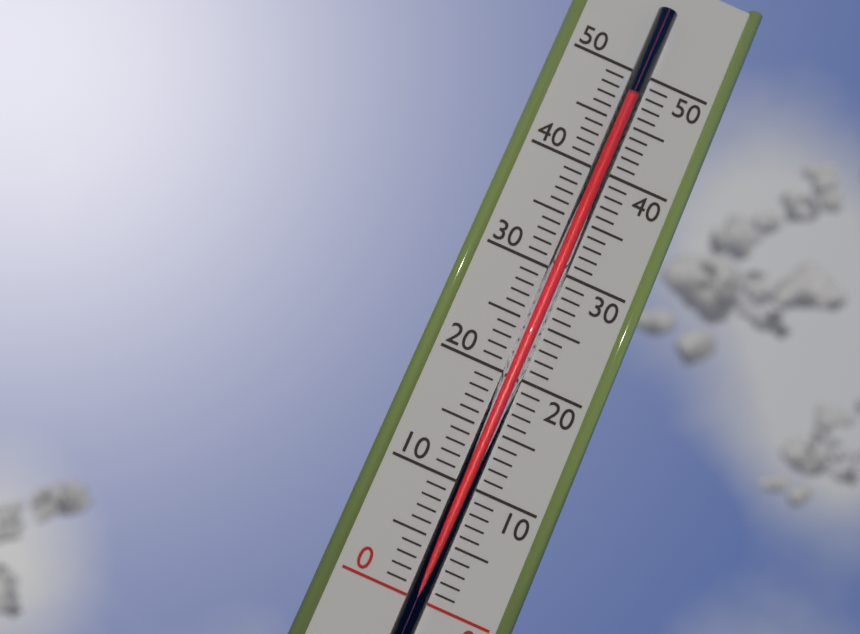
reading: 47 (no unit)
